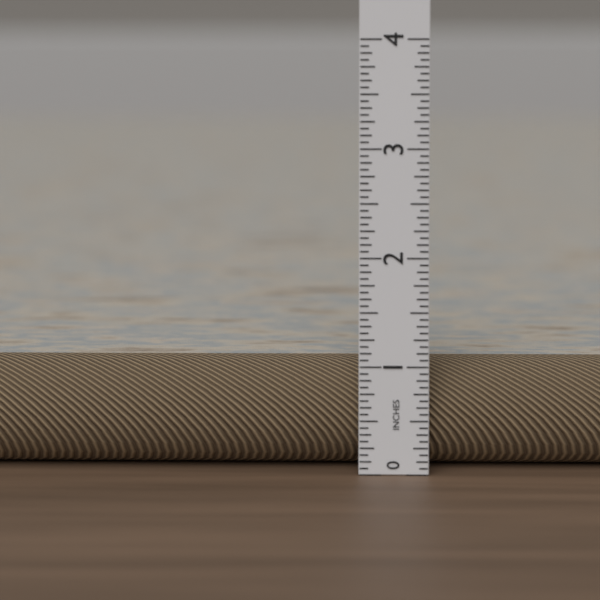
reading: 1.0000 in
